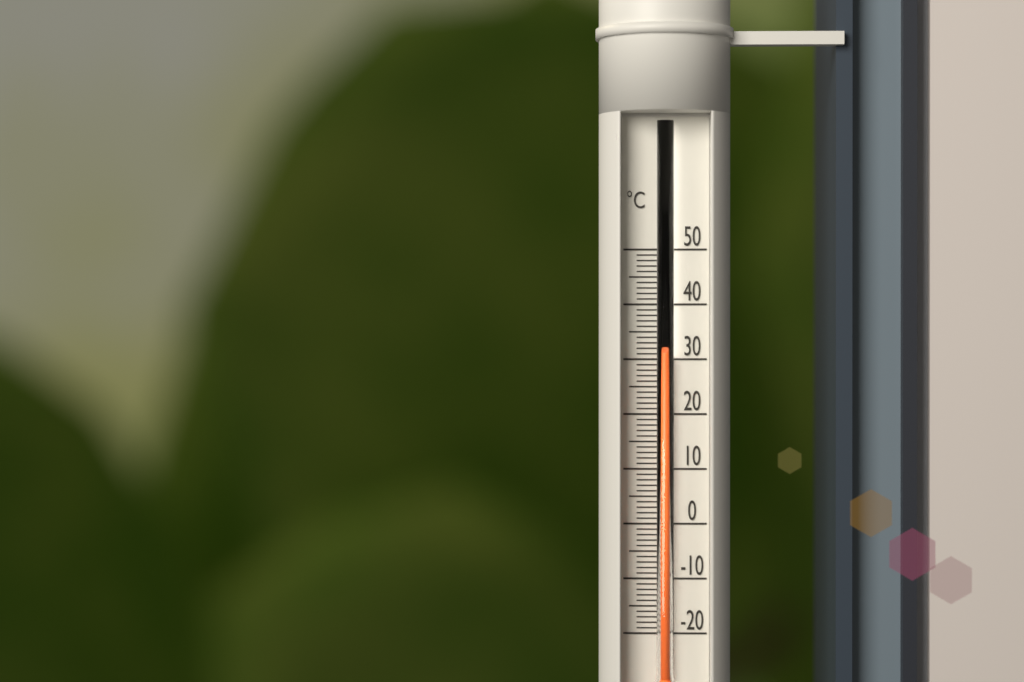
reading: 31 °C
